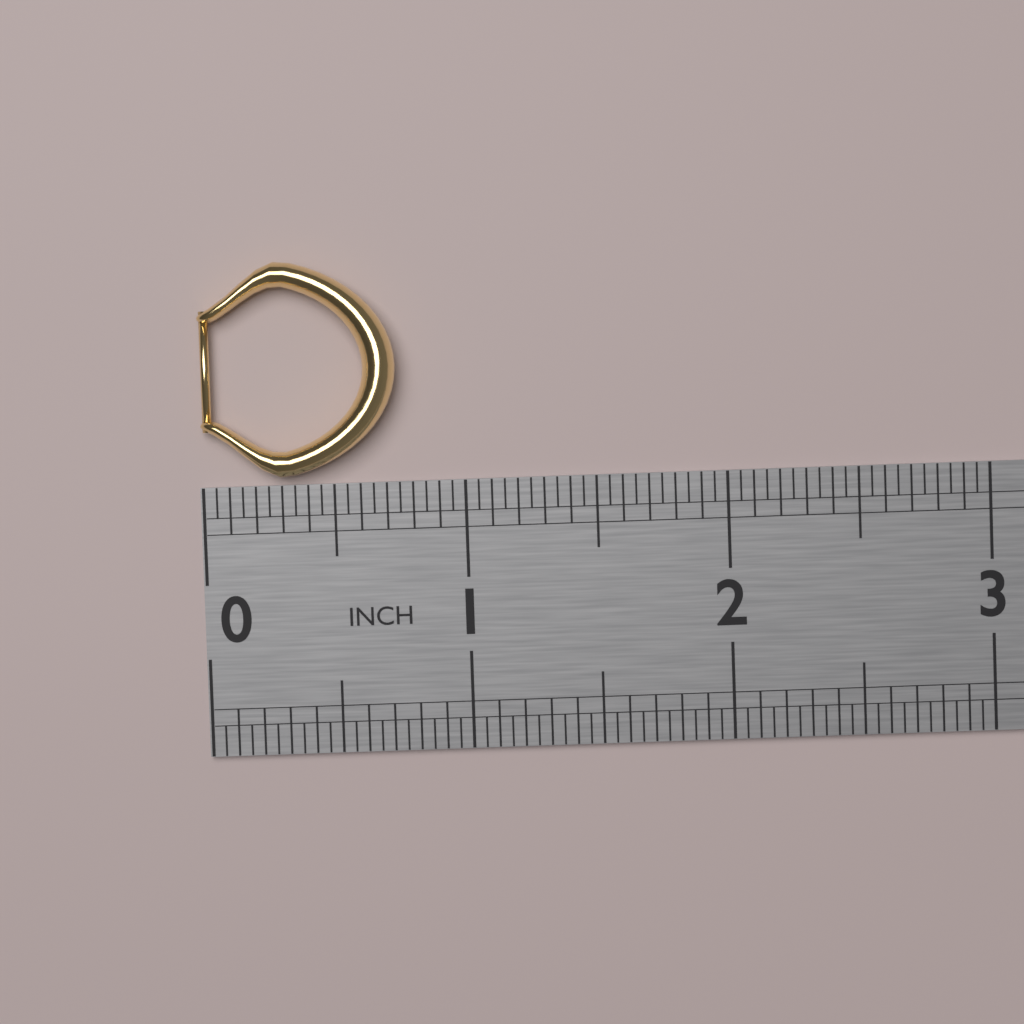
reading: 0.75 in
